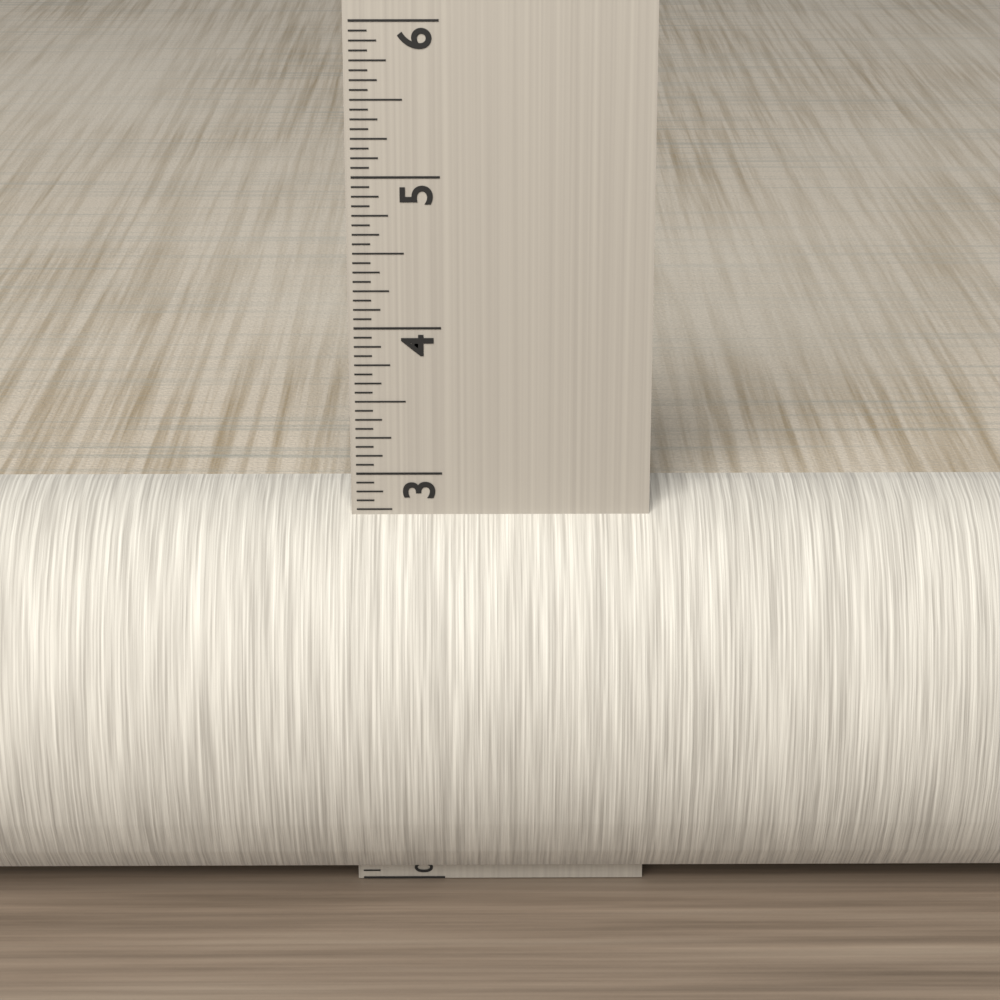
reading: 2.8125 in
